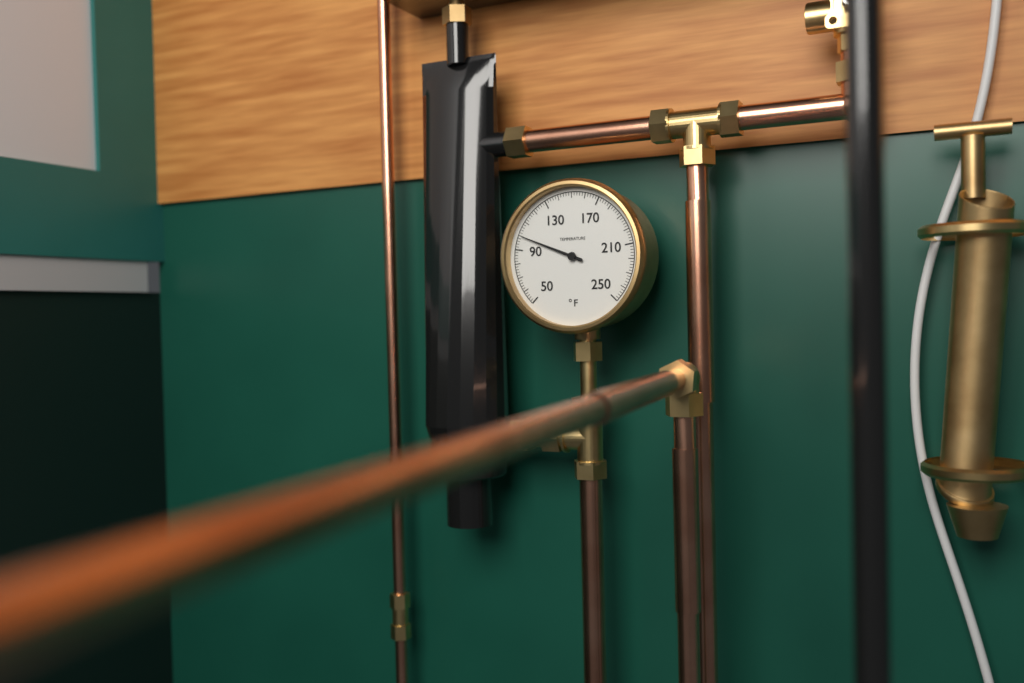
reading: 100 °F
